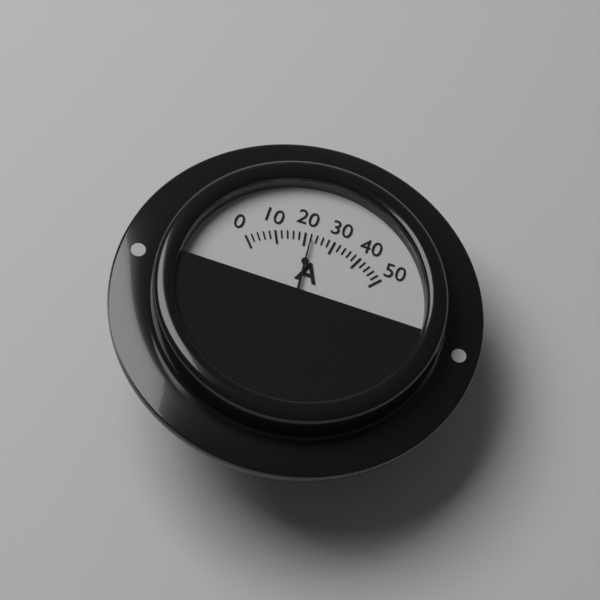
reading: 22 A
